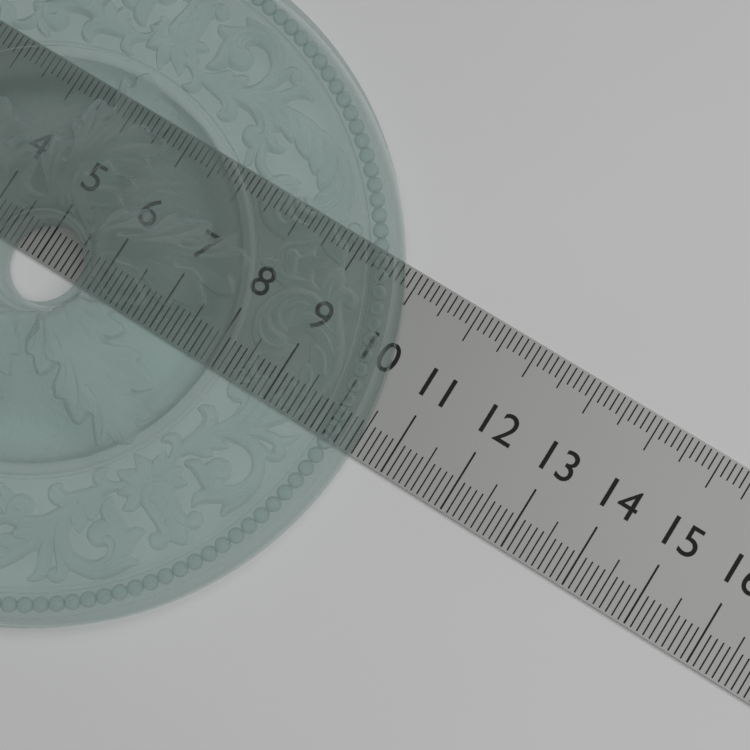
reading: 10.5 (no unit)
